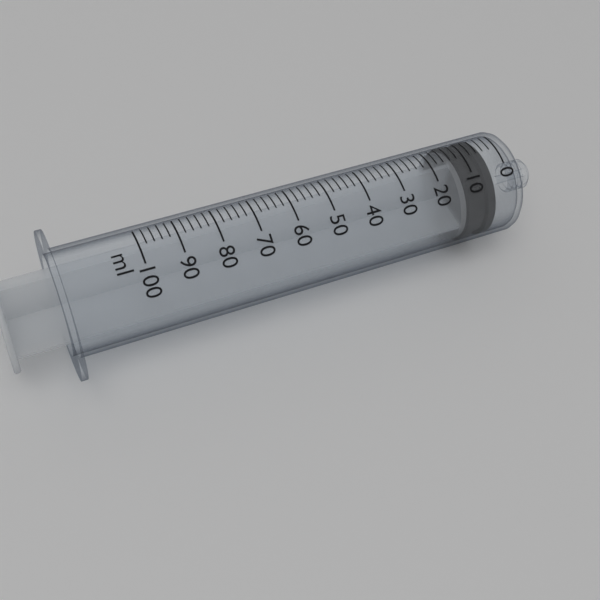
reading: 4 ml
